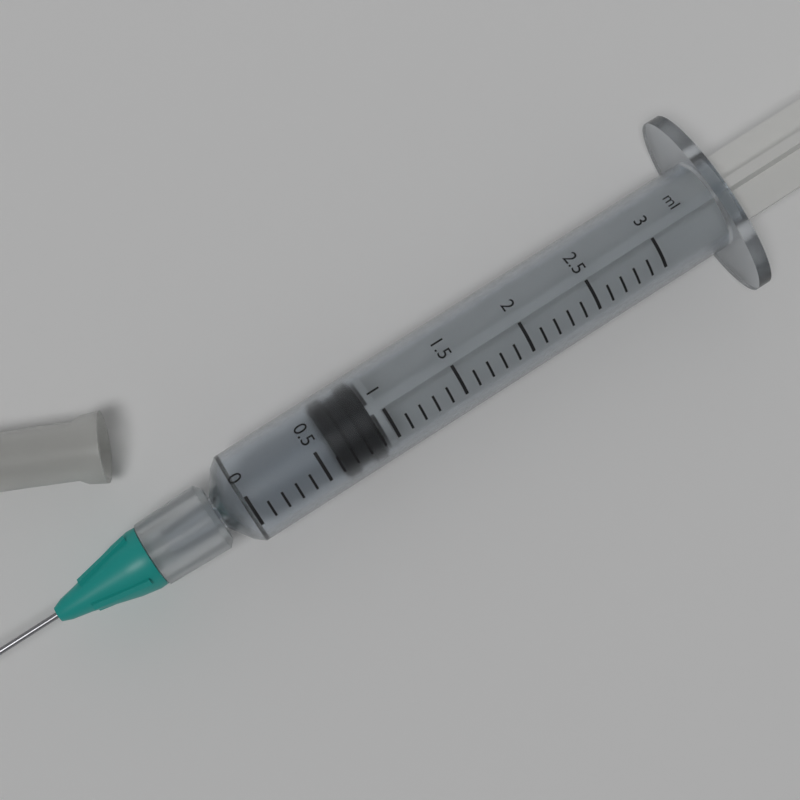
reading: 0.6 ml
